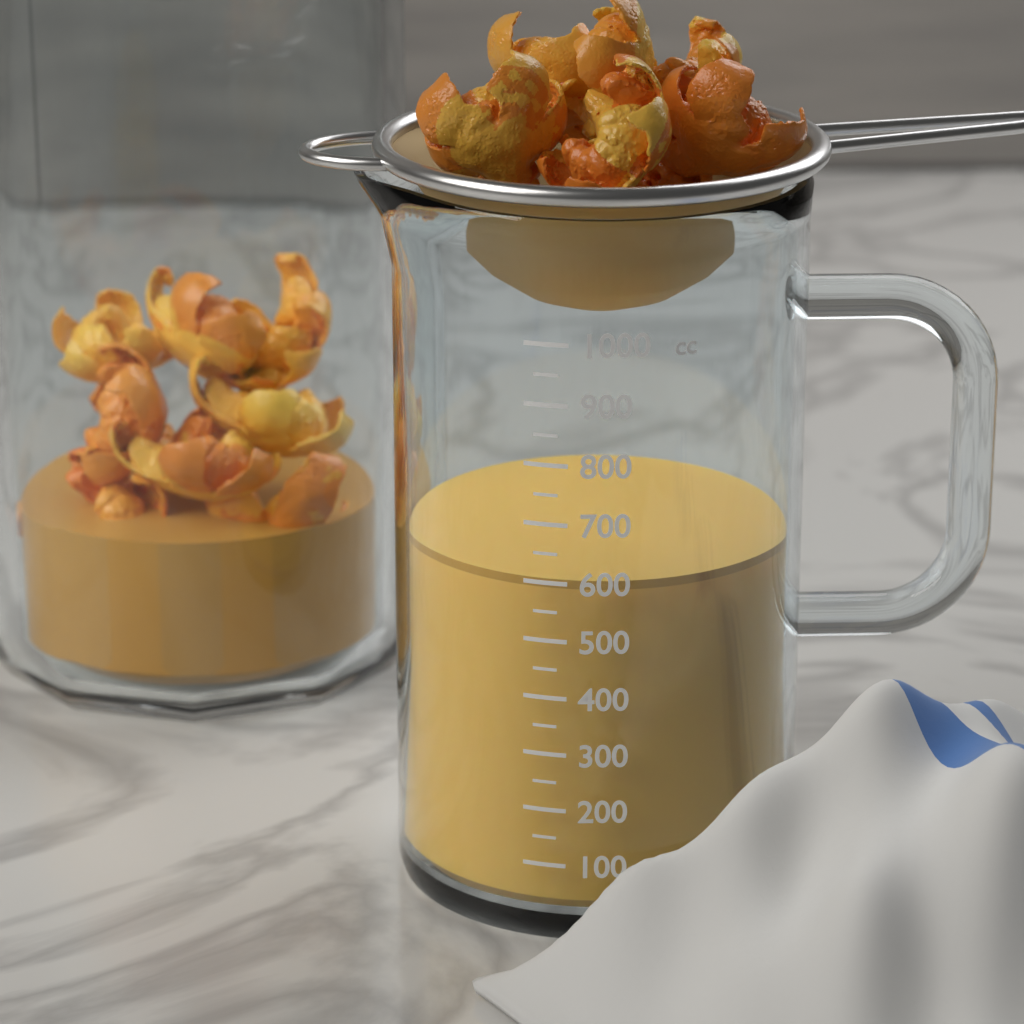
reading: 600 cc
